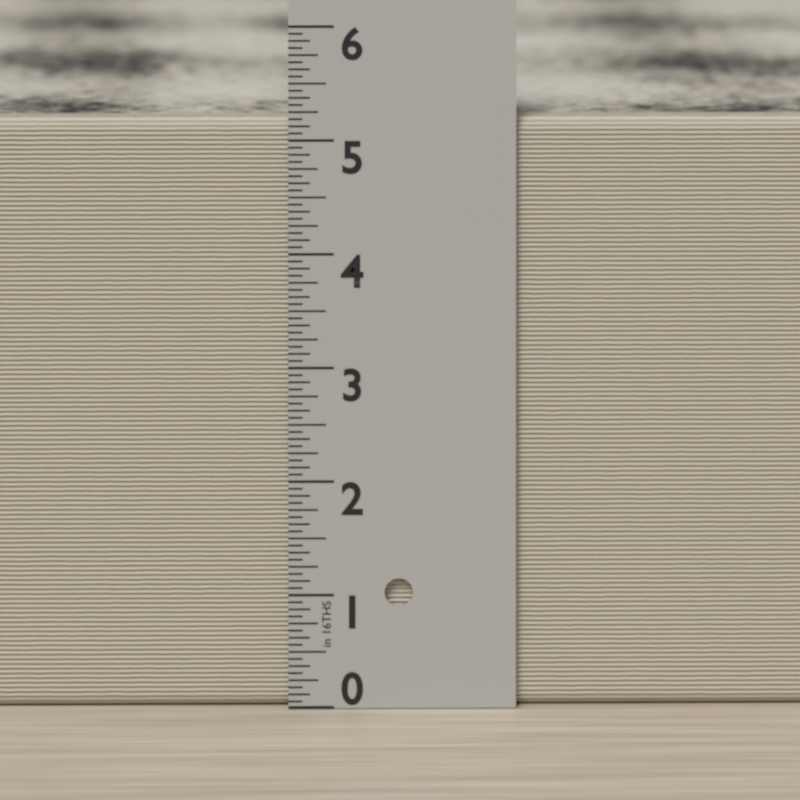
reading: 5.1875 in
